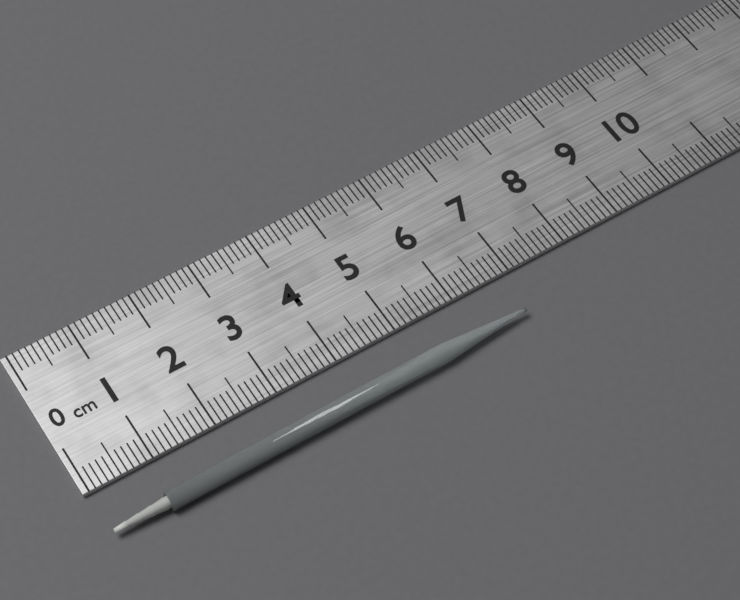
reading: 6.8 cm
